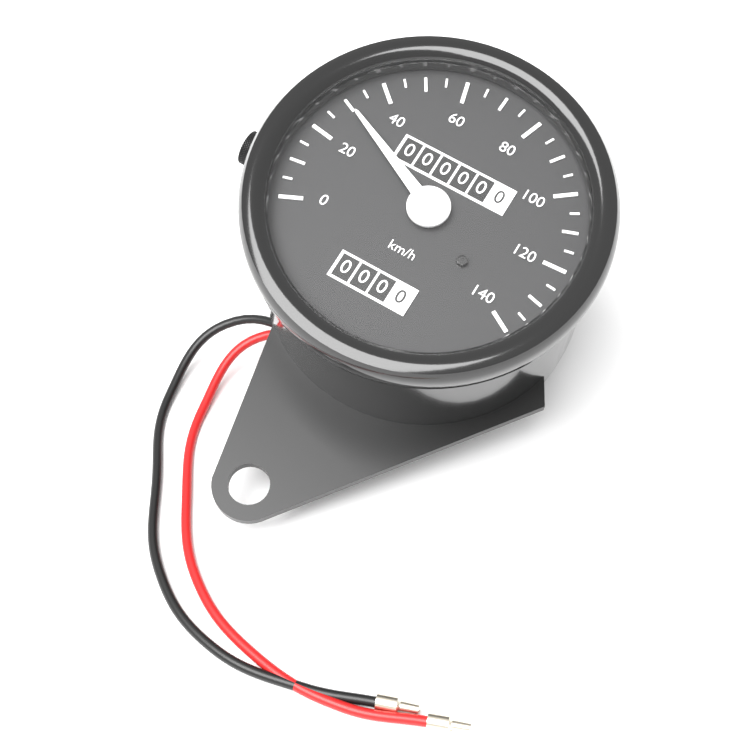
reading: 30 km/h
